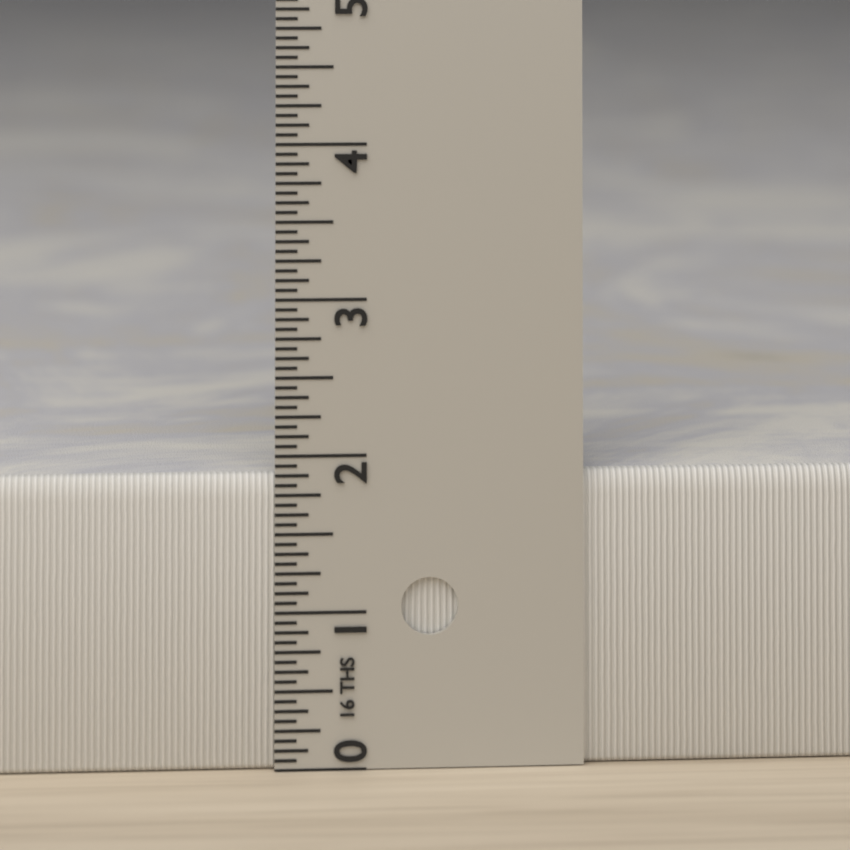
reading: 1.8750 in
